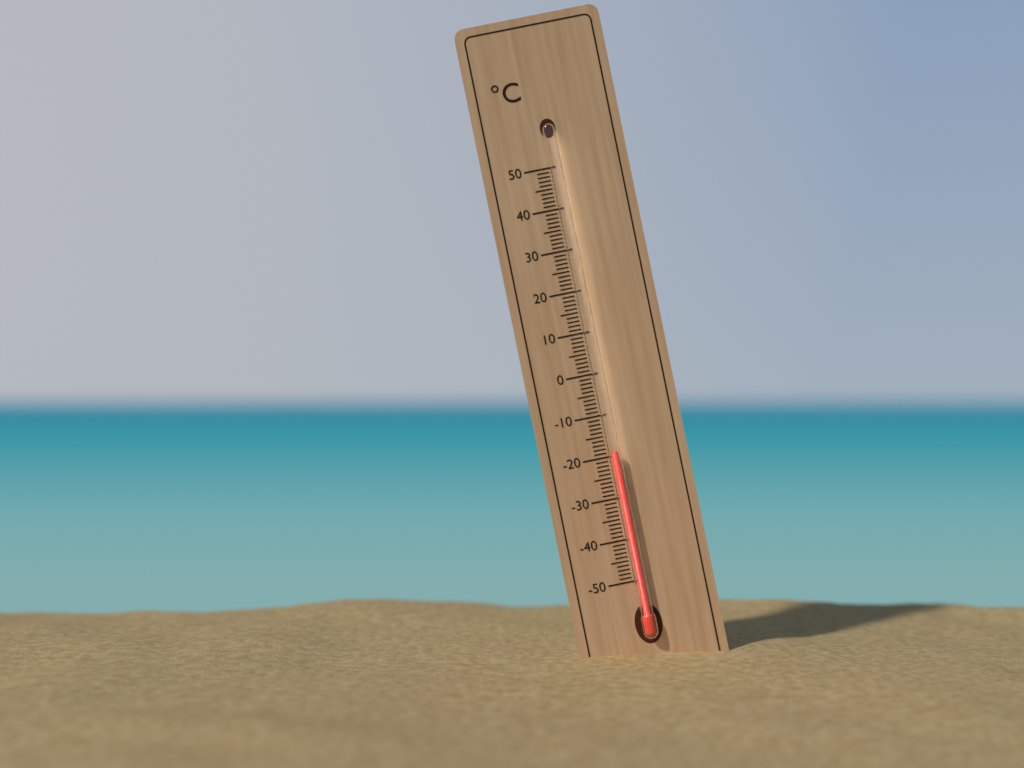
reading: -19 °C
